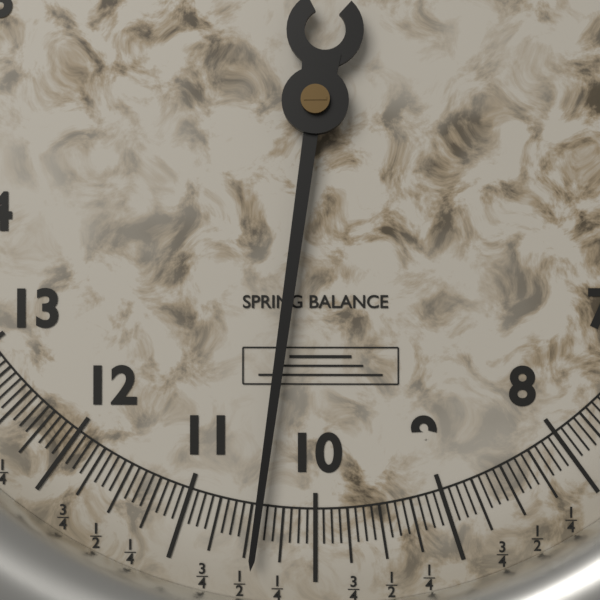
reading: 10.4375 (no unit)
